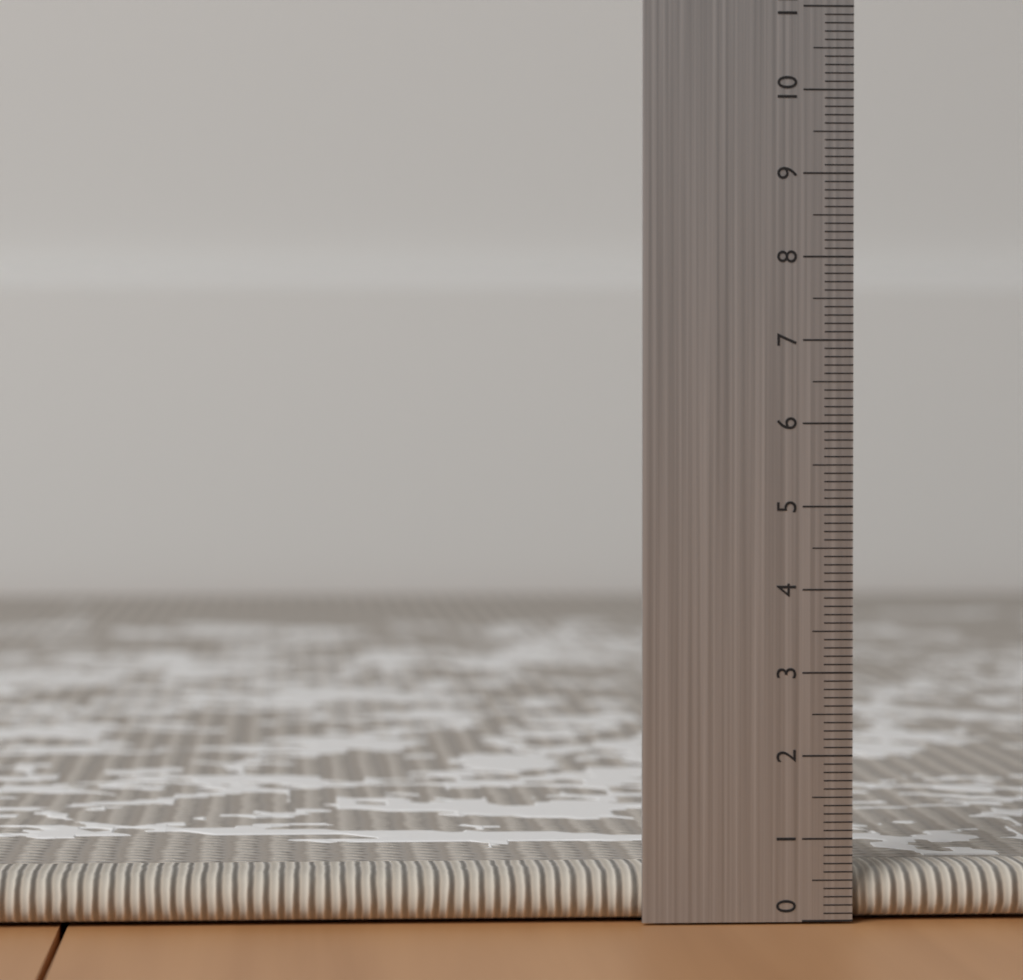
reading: 0.6 (no unit)
